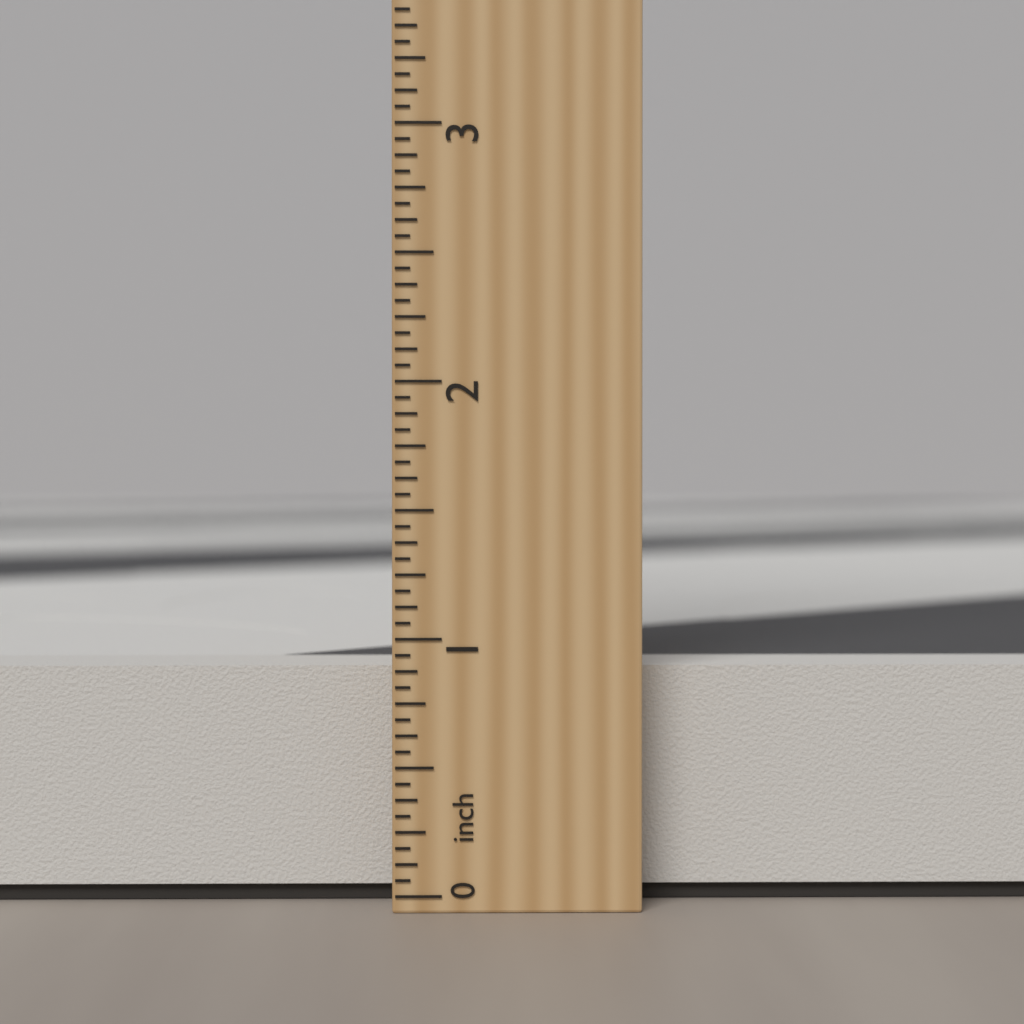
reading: 0.8750 inch
